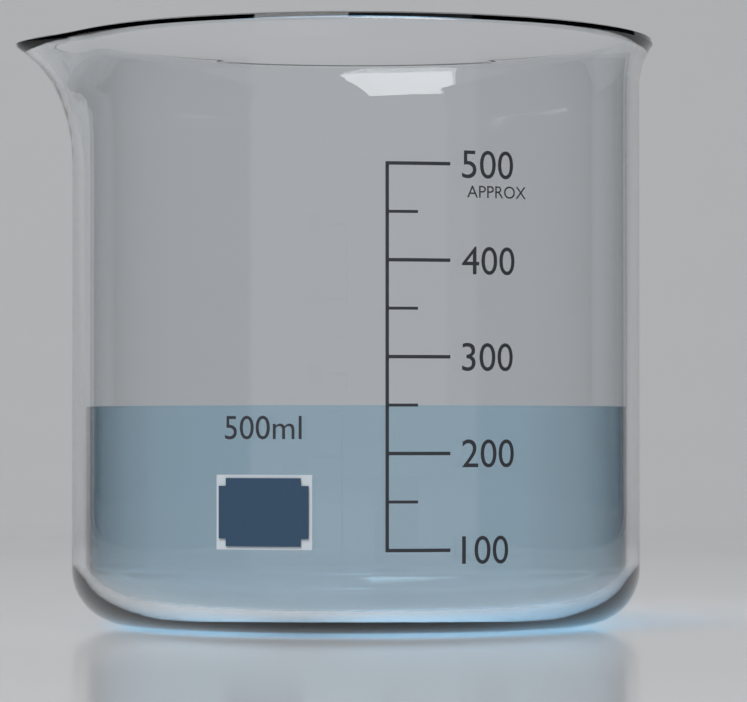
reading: 250 ml
